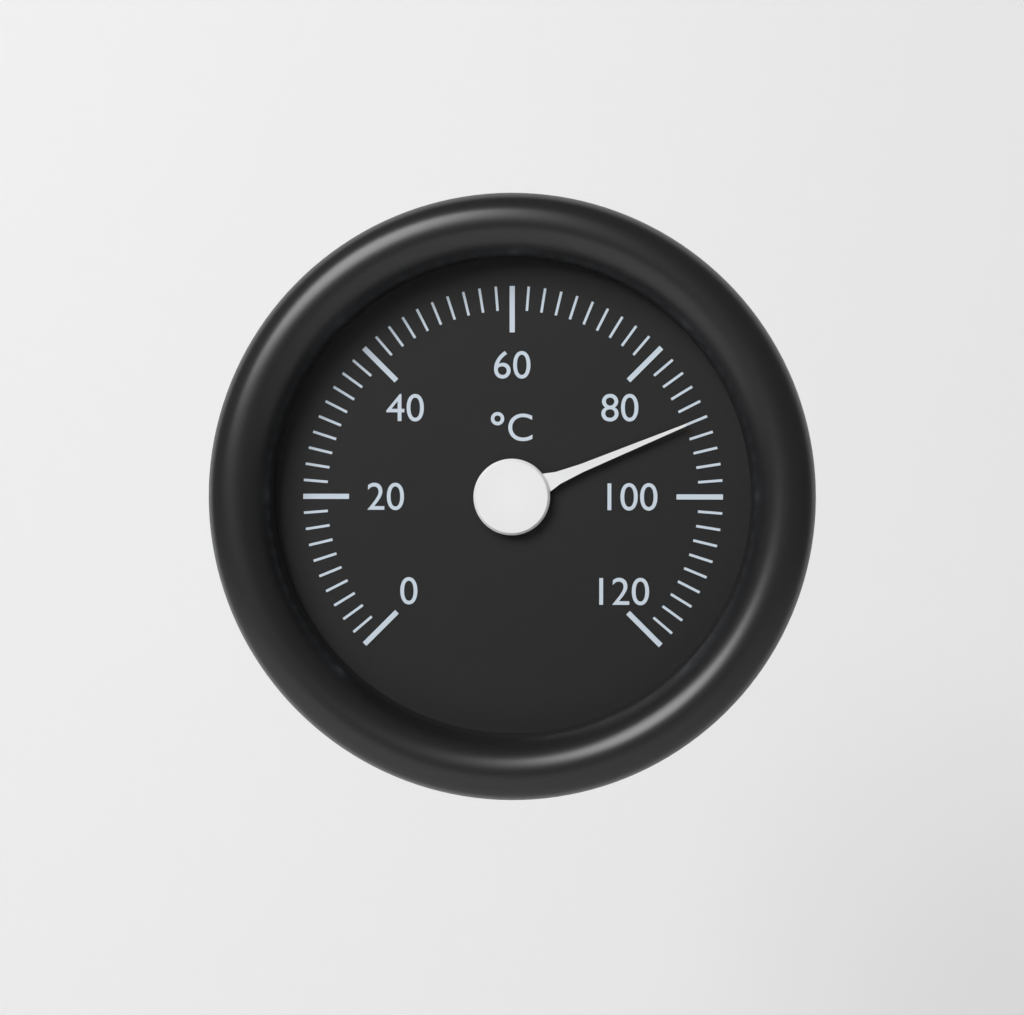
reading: 90 °C
